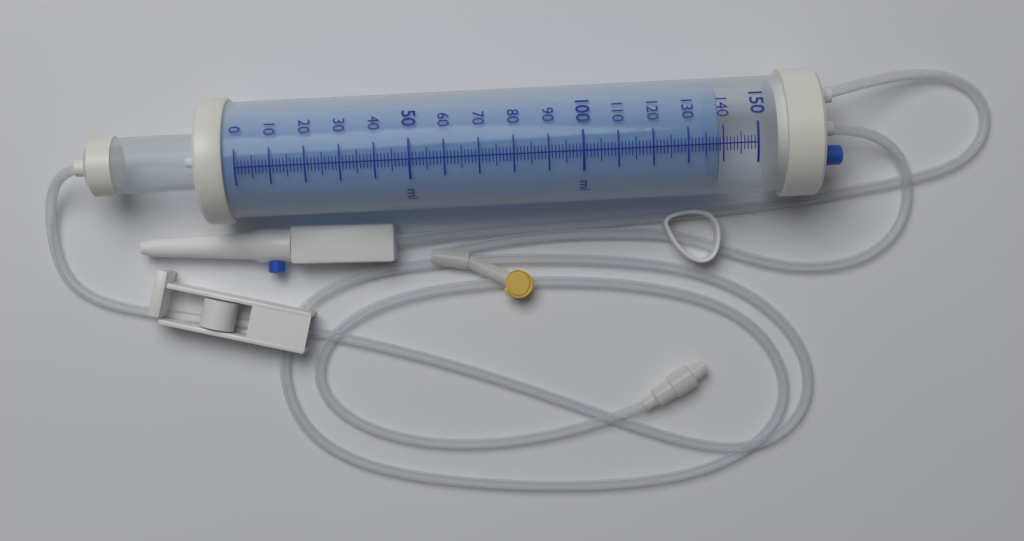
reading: 139 ml
